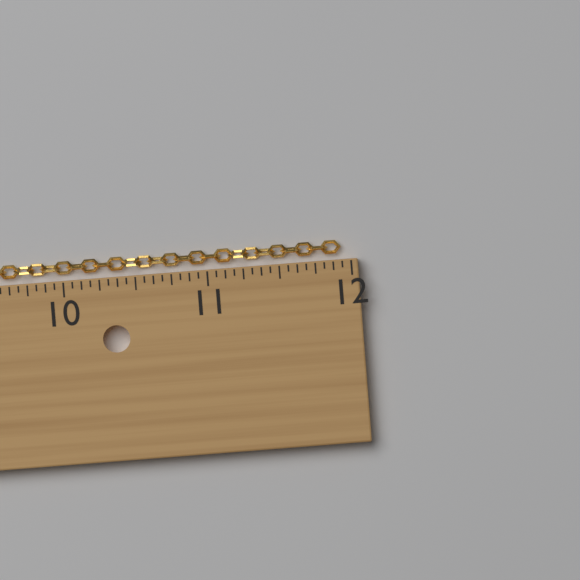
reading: 11.9375 in
